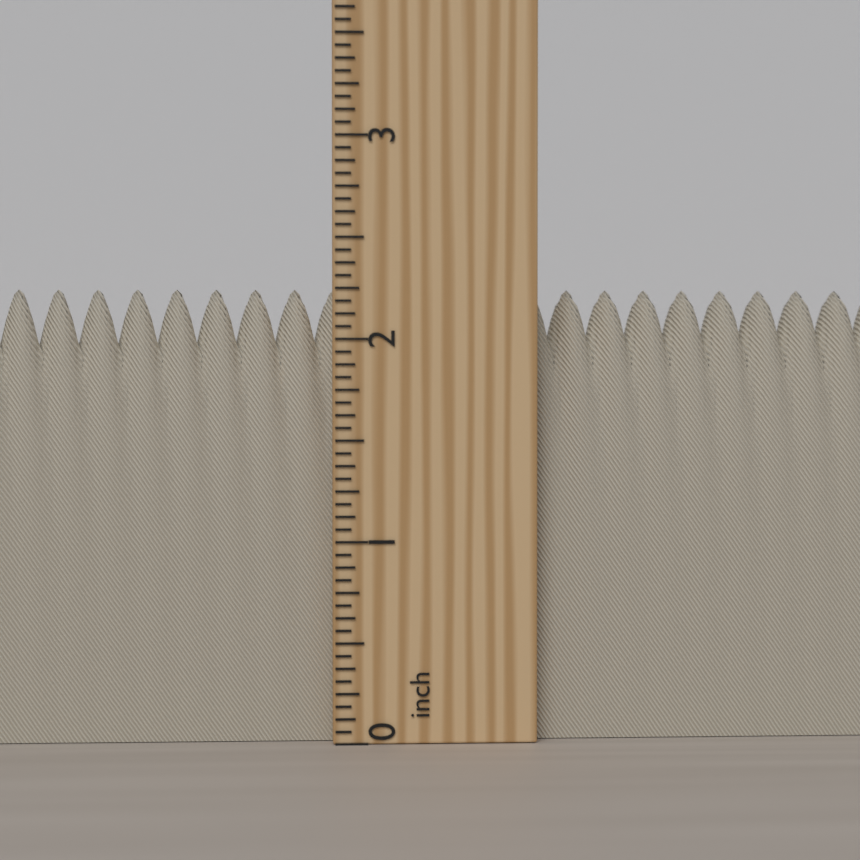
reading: 2.2500 inch
